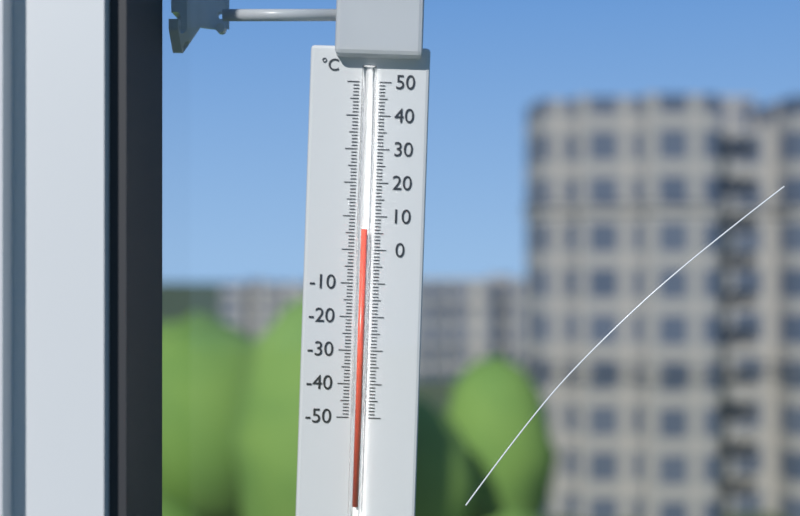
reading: 6 °C
